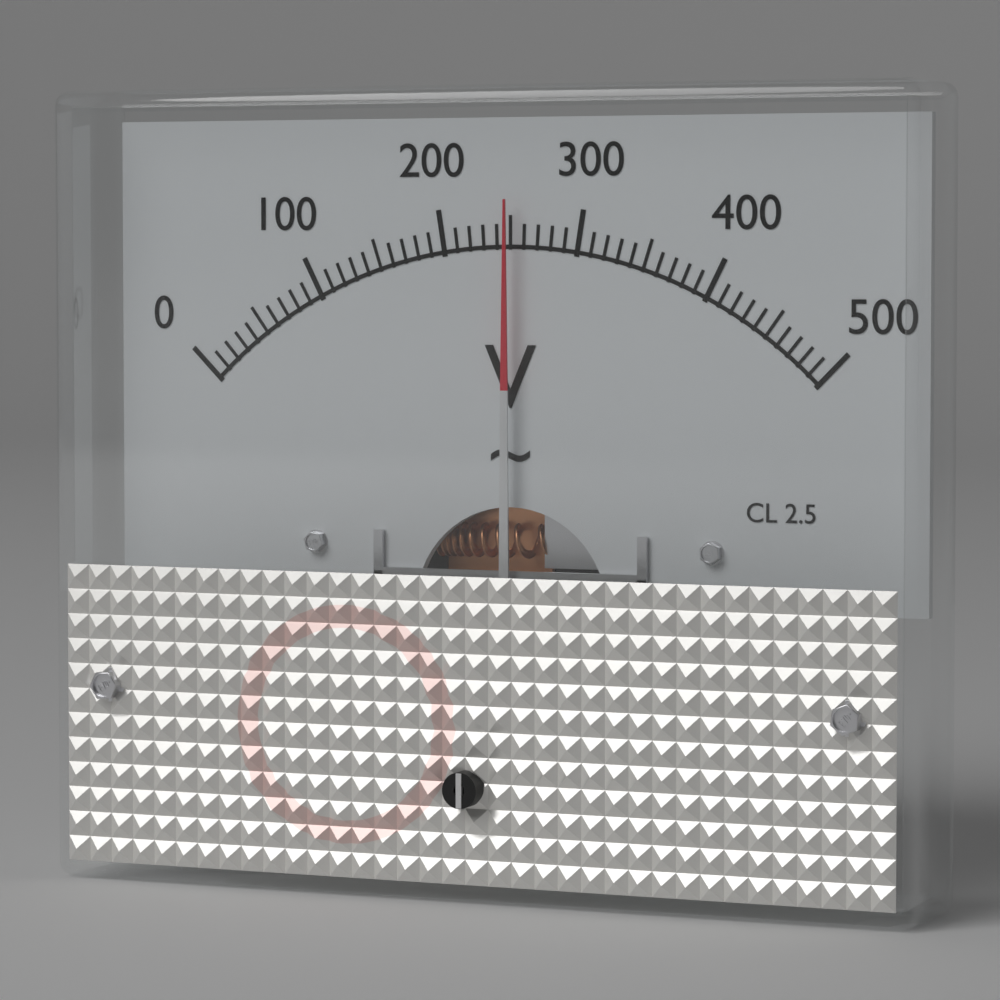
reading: 250 V
